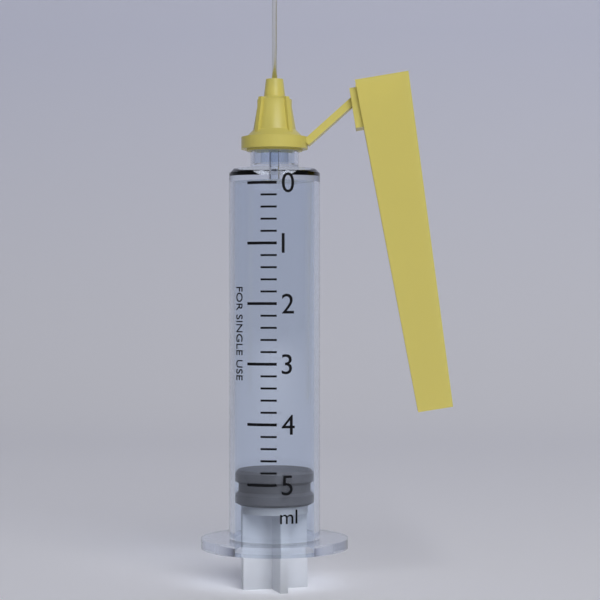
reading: 4.8 ml
